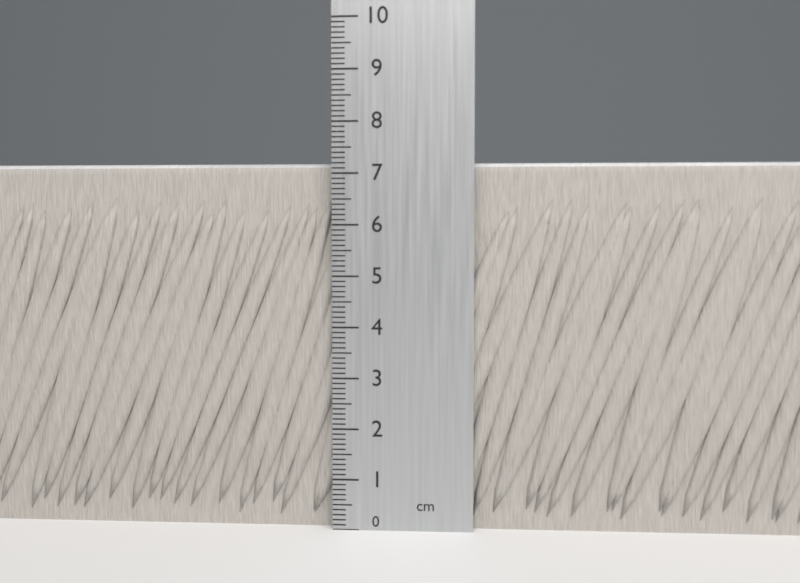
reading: 7.2 cm
